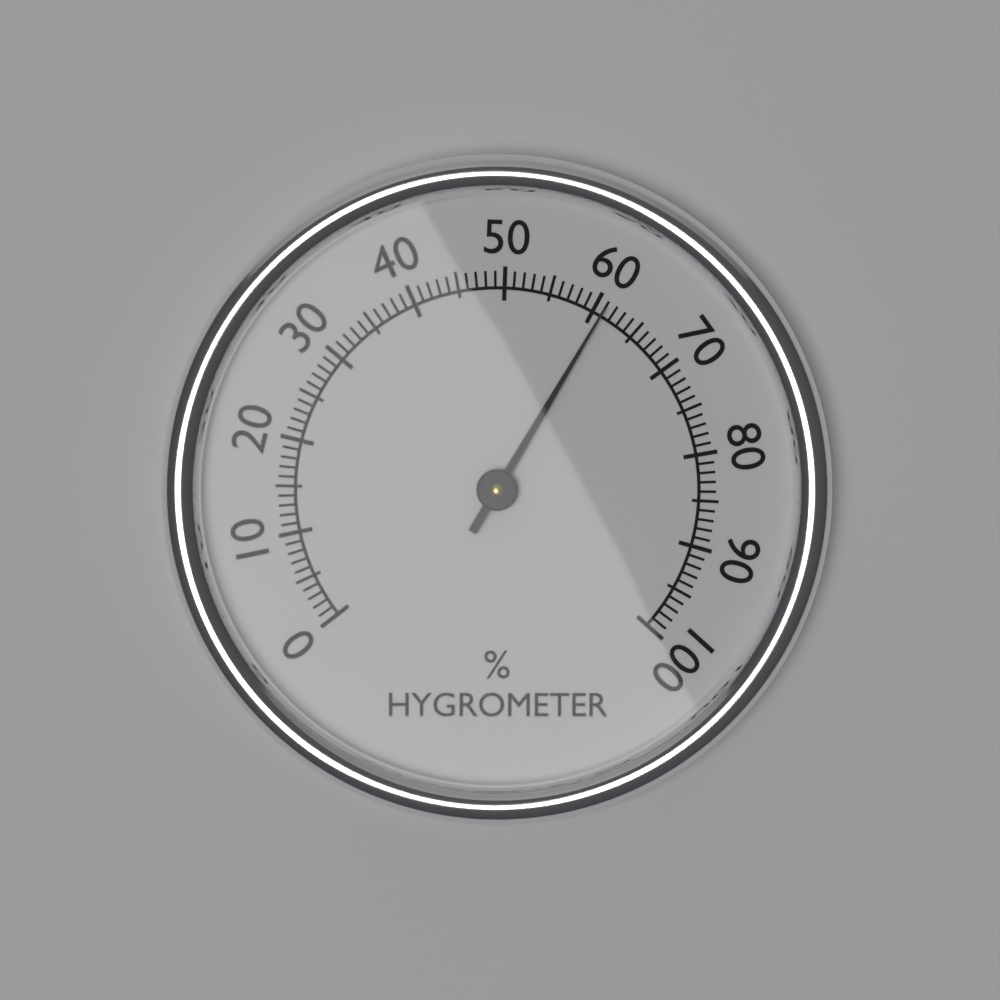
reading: 61 %
